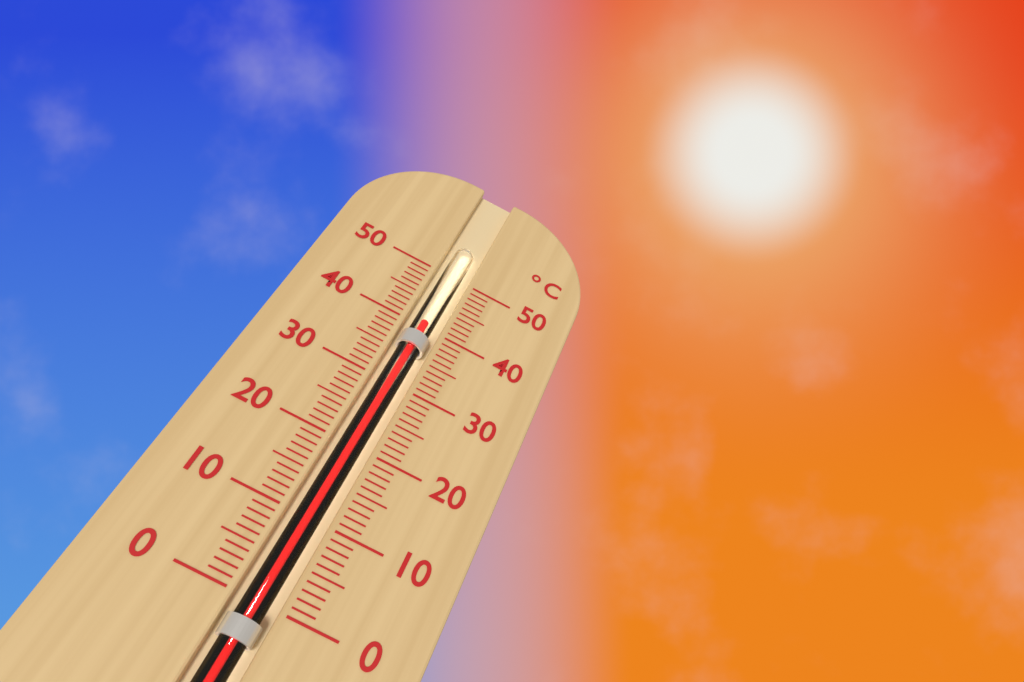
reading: 41 °C
